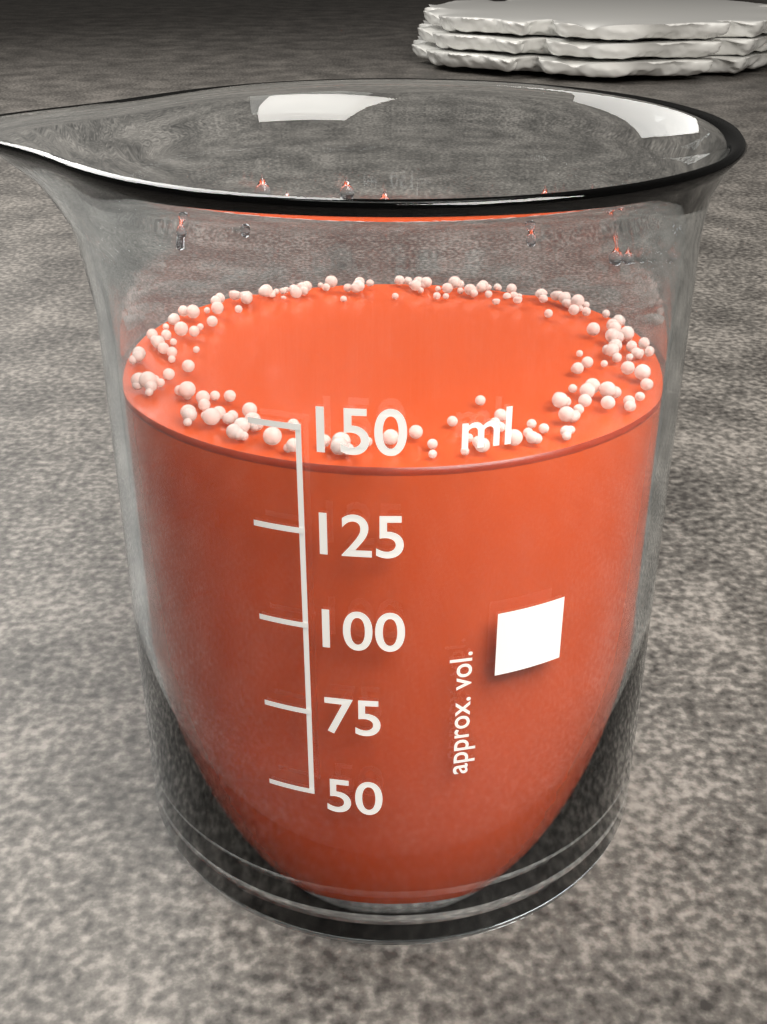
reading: 140 ml
